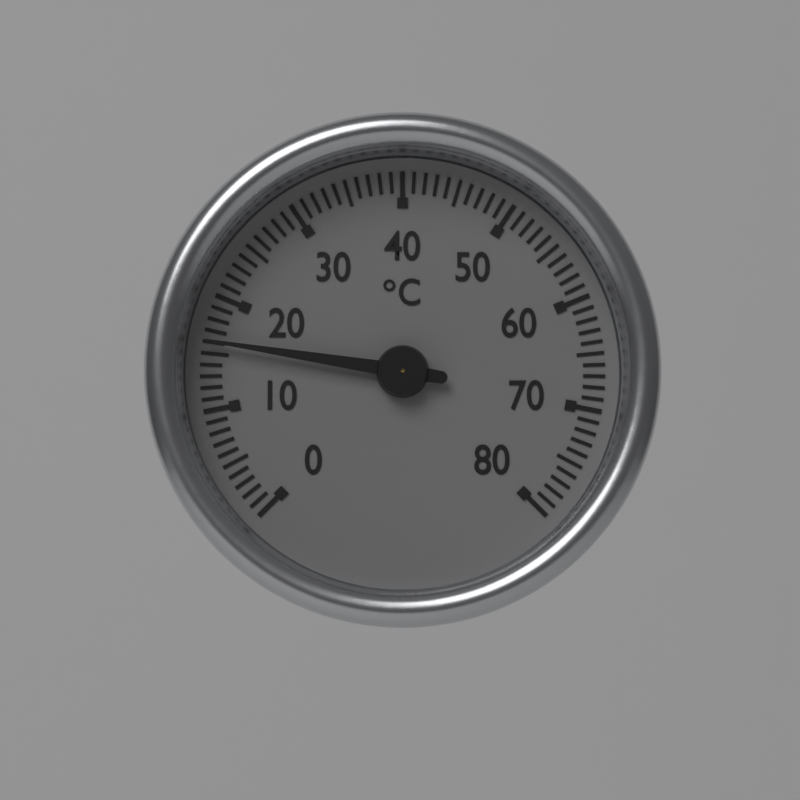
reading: 16 °C
